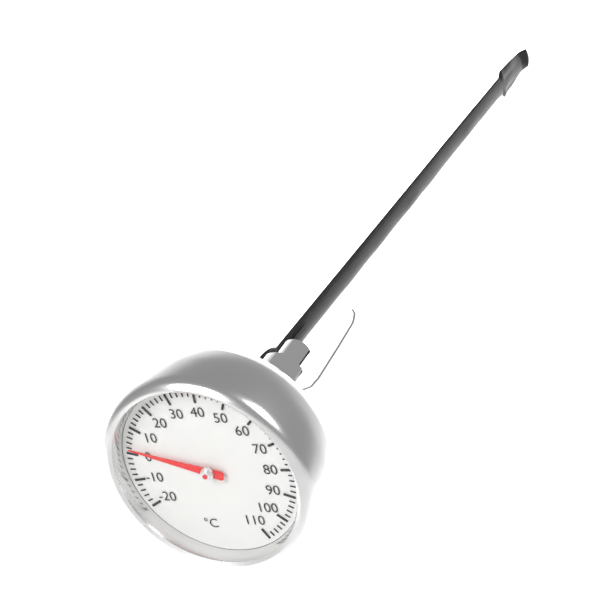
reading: 2 °C
